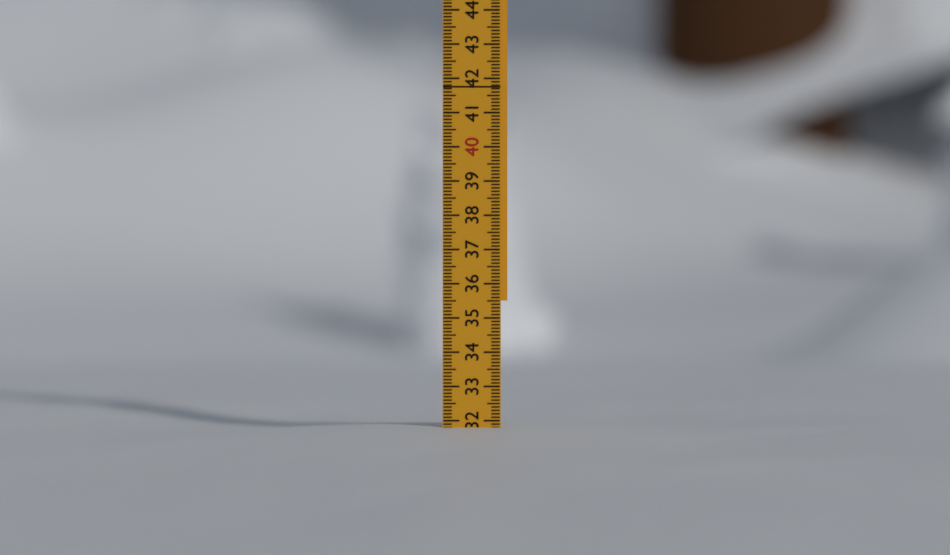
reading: 31.8 (no unit)
